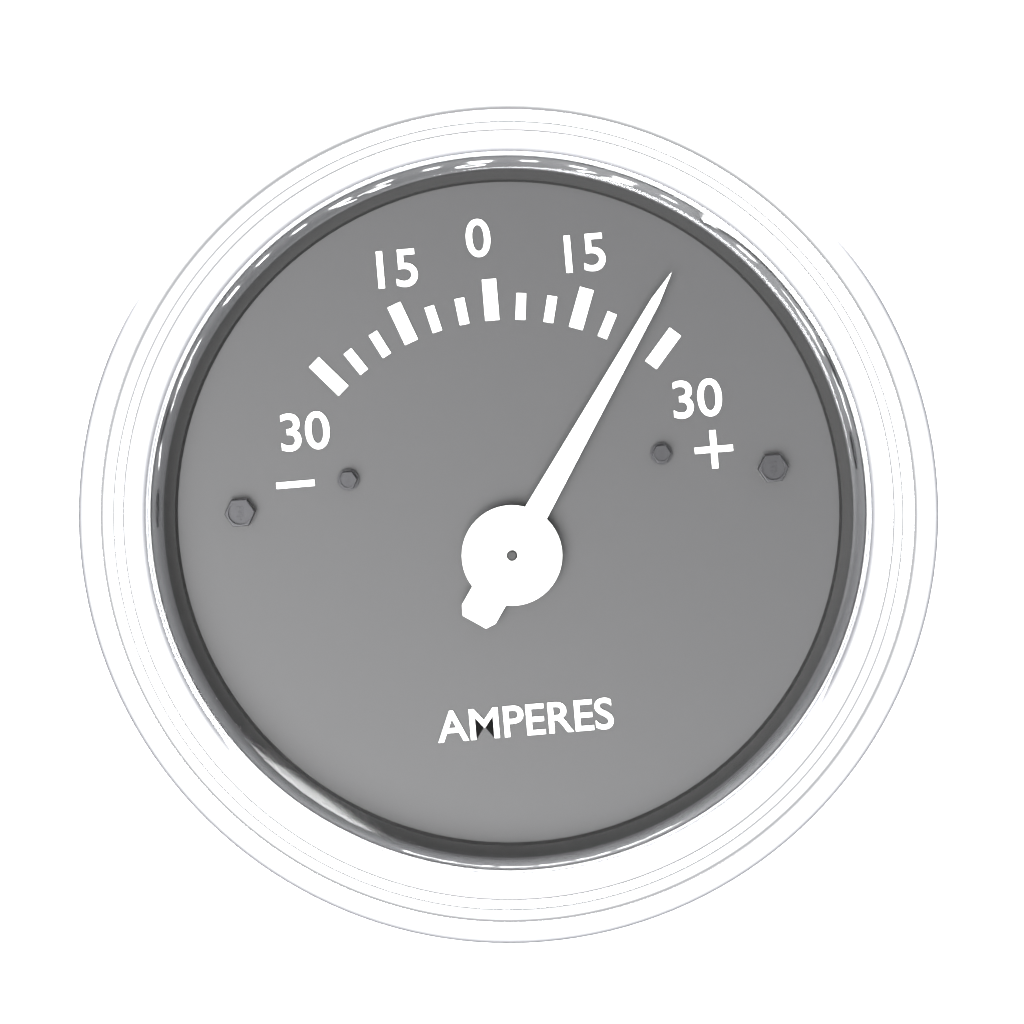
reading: 25 A
